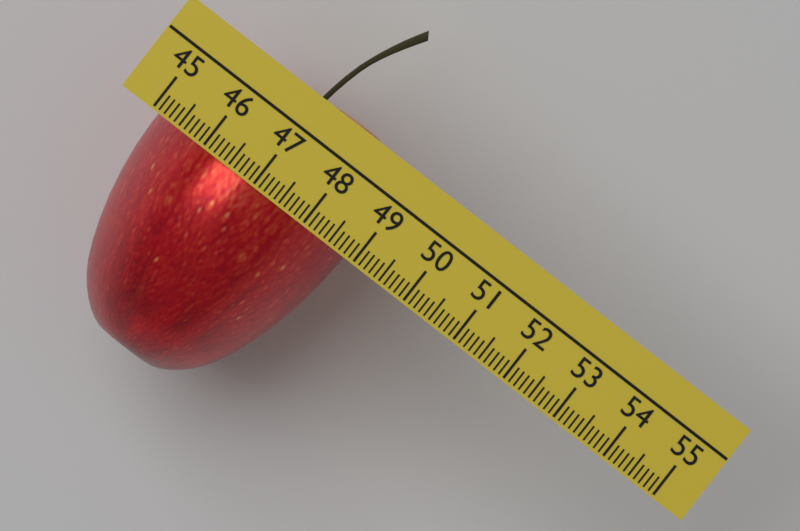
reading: 48.8 (no unit)
